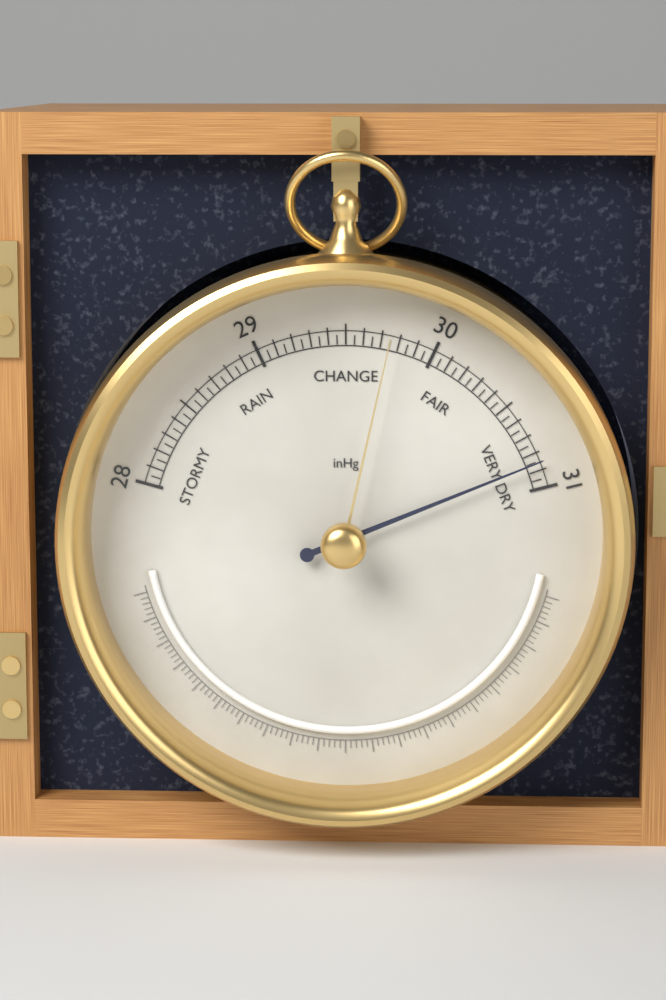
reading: 30.85 inHg
